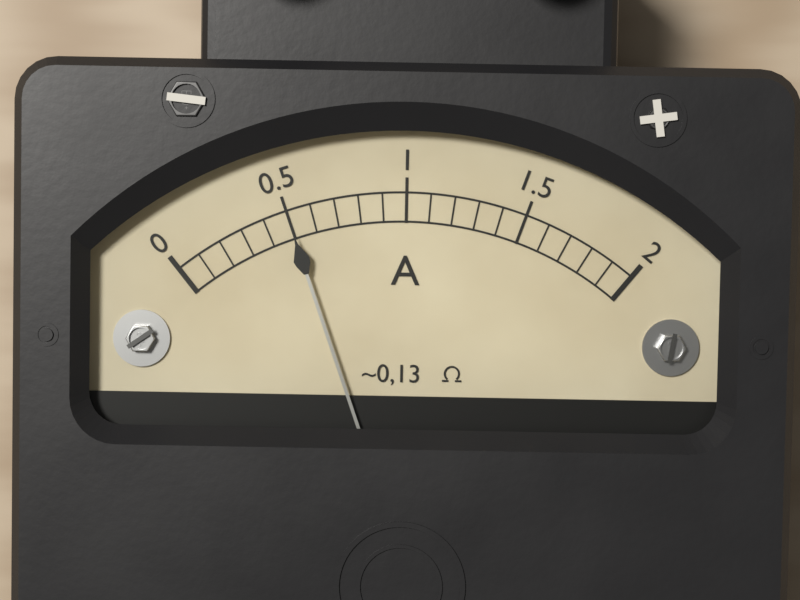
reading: 0.5 A
